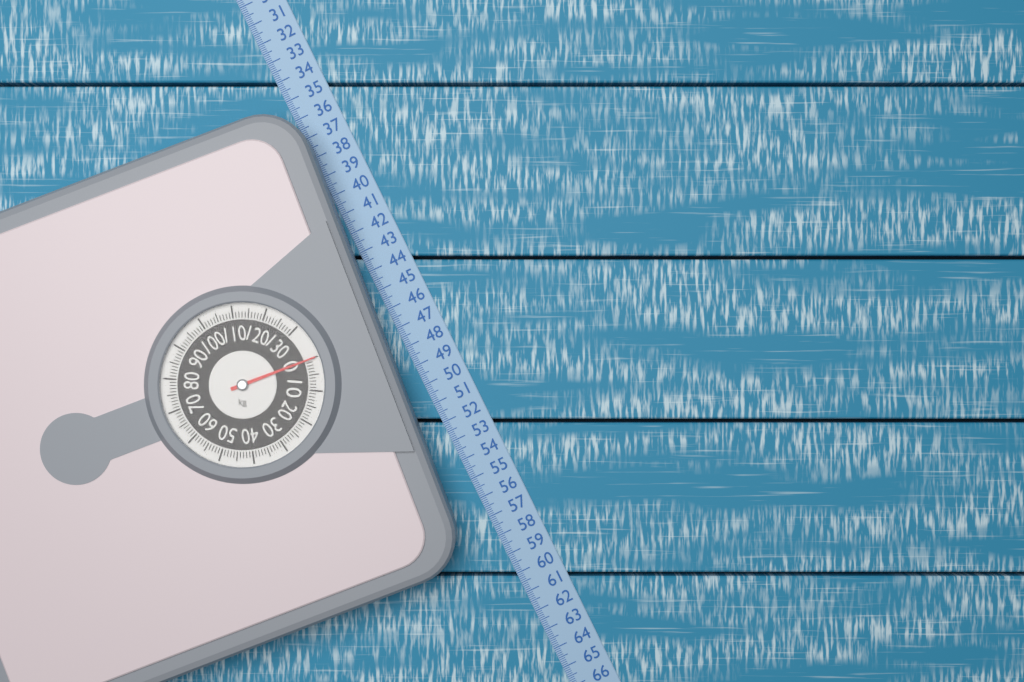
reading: 0 kg
